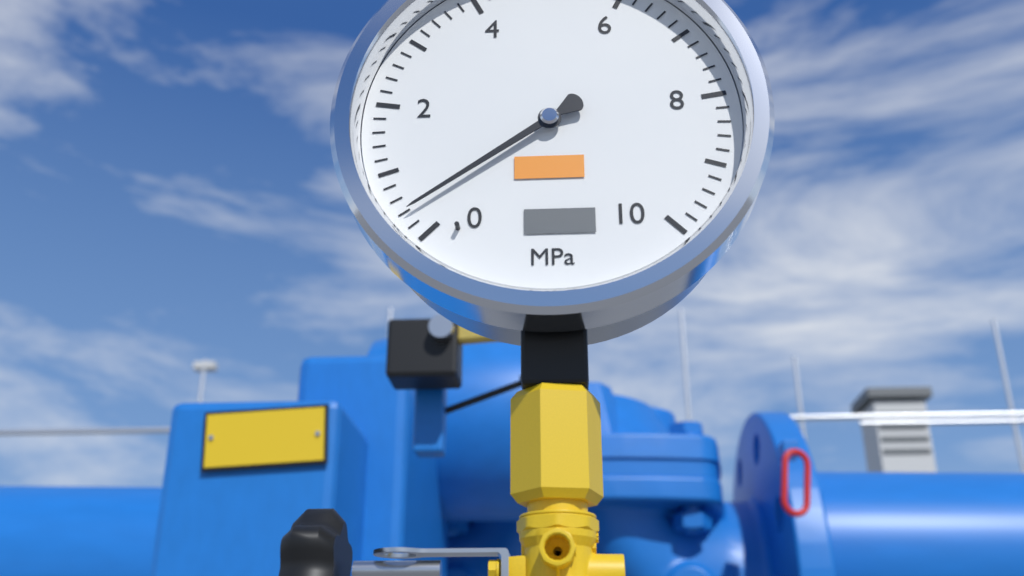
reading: 0.4 MPa
